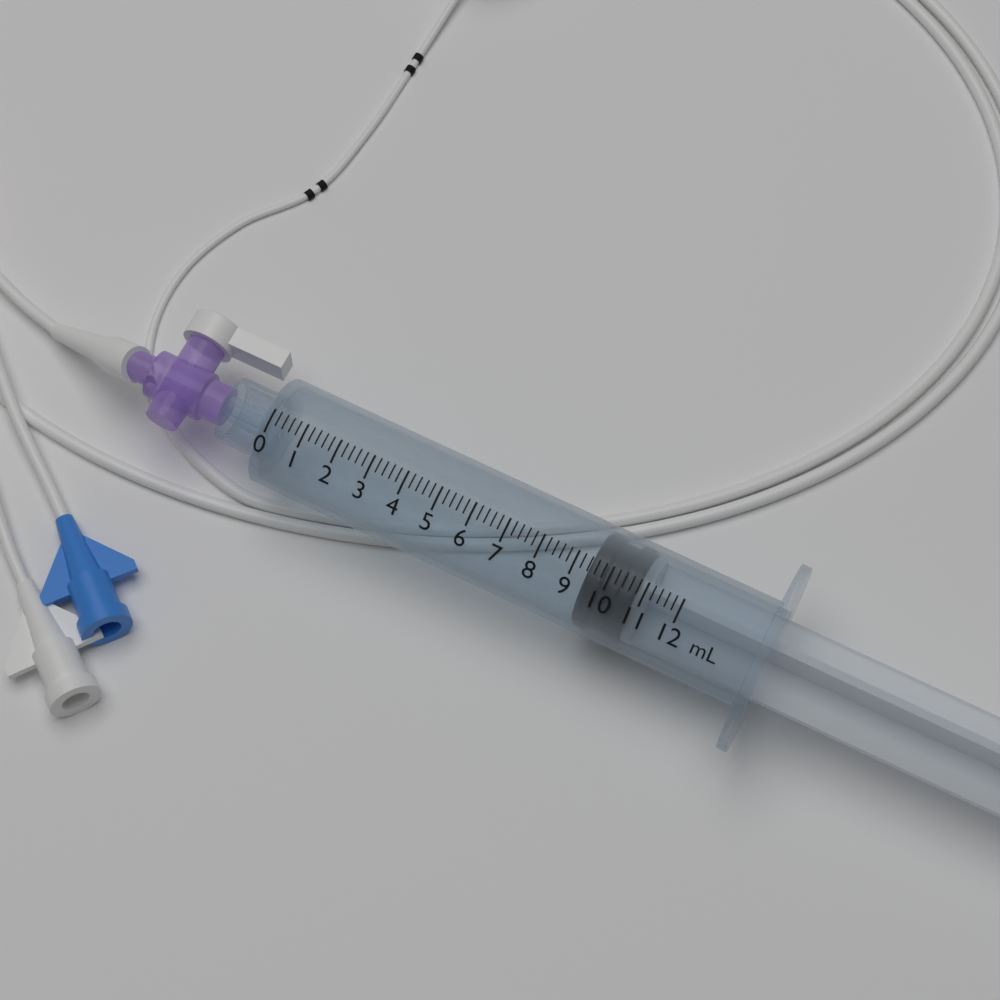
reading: 9.4 mL
